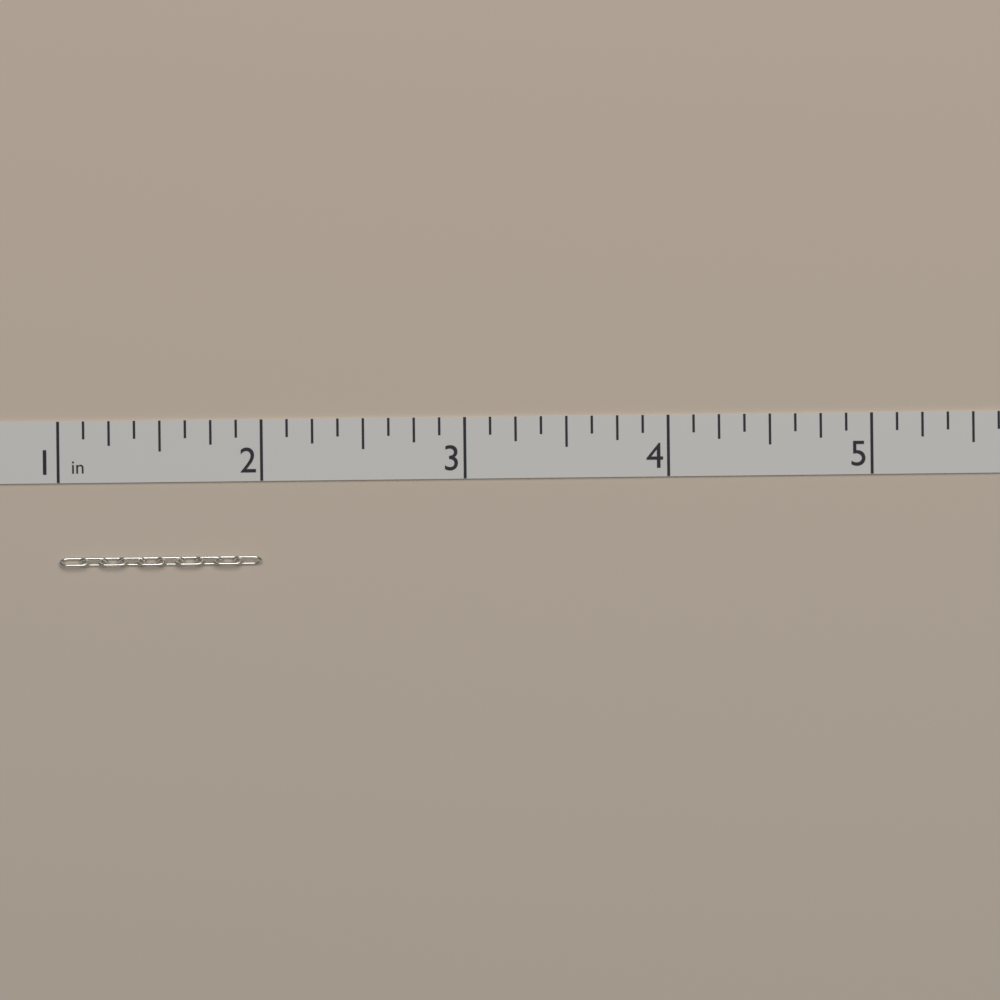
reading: 2.000 in
